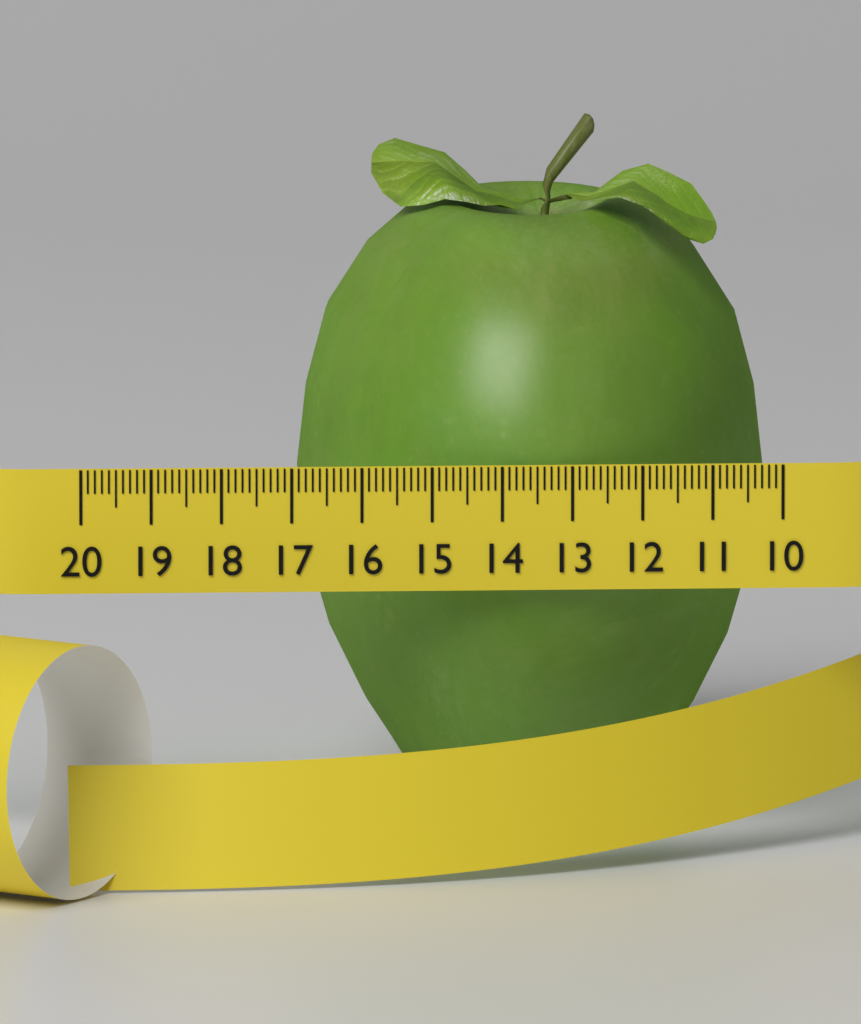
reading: 16.7 (no unit)
